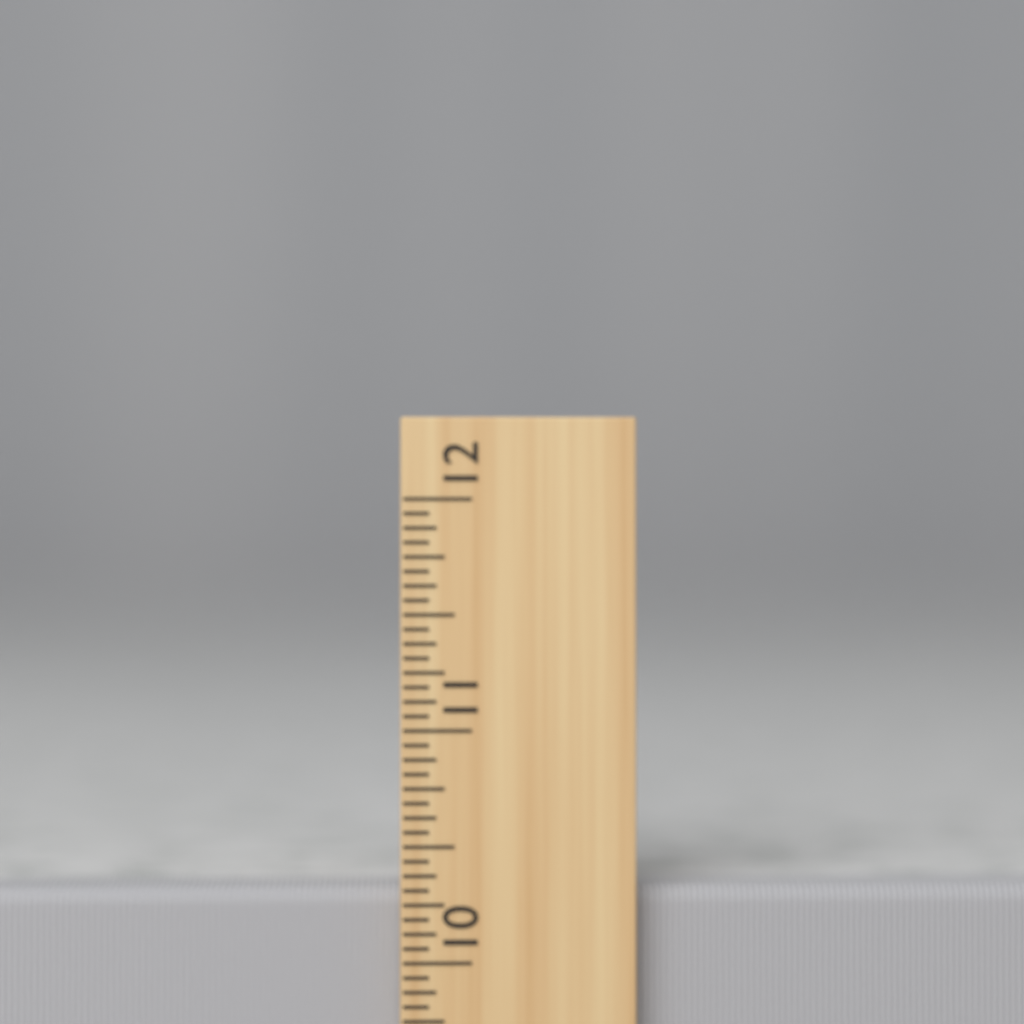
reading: 10.3125 inch
